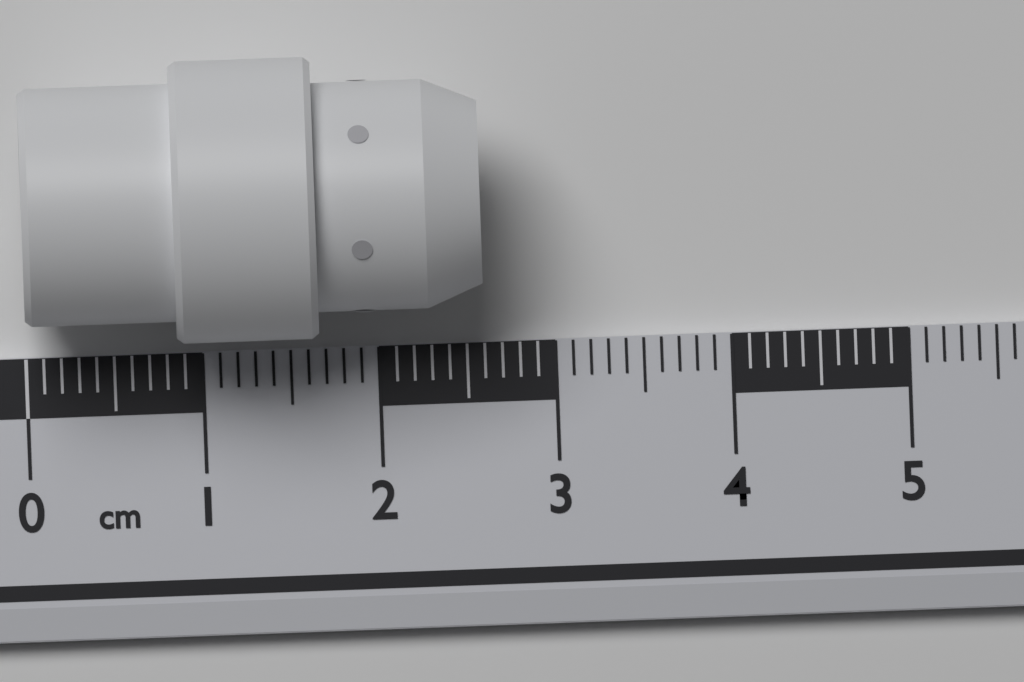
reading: 2.6 cm
